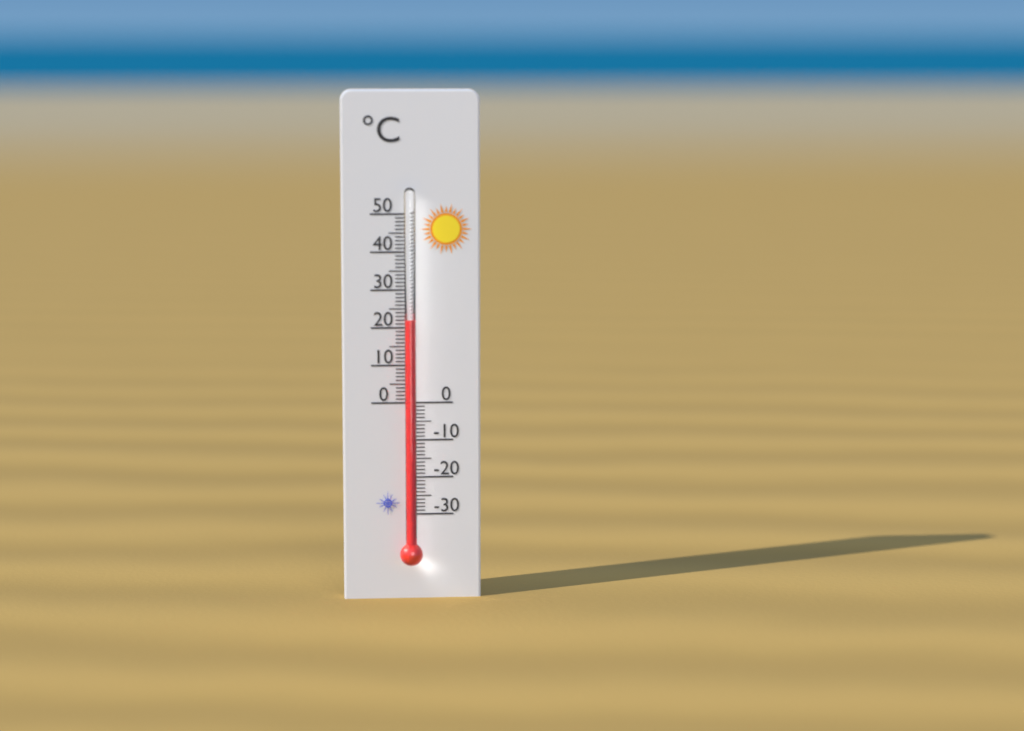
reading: 22 °C
